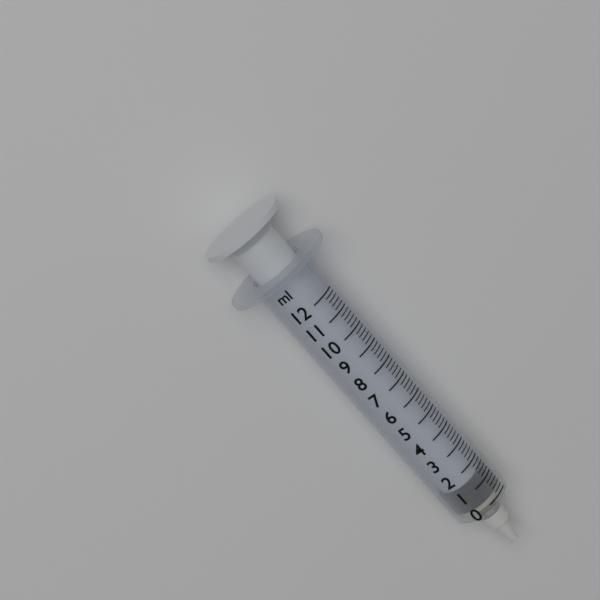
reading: 0.2 ml
